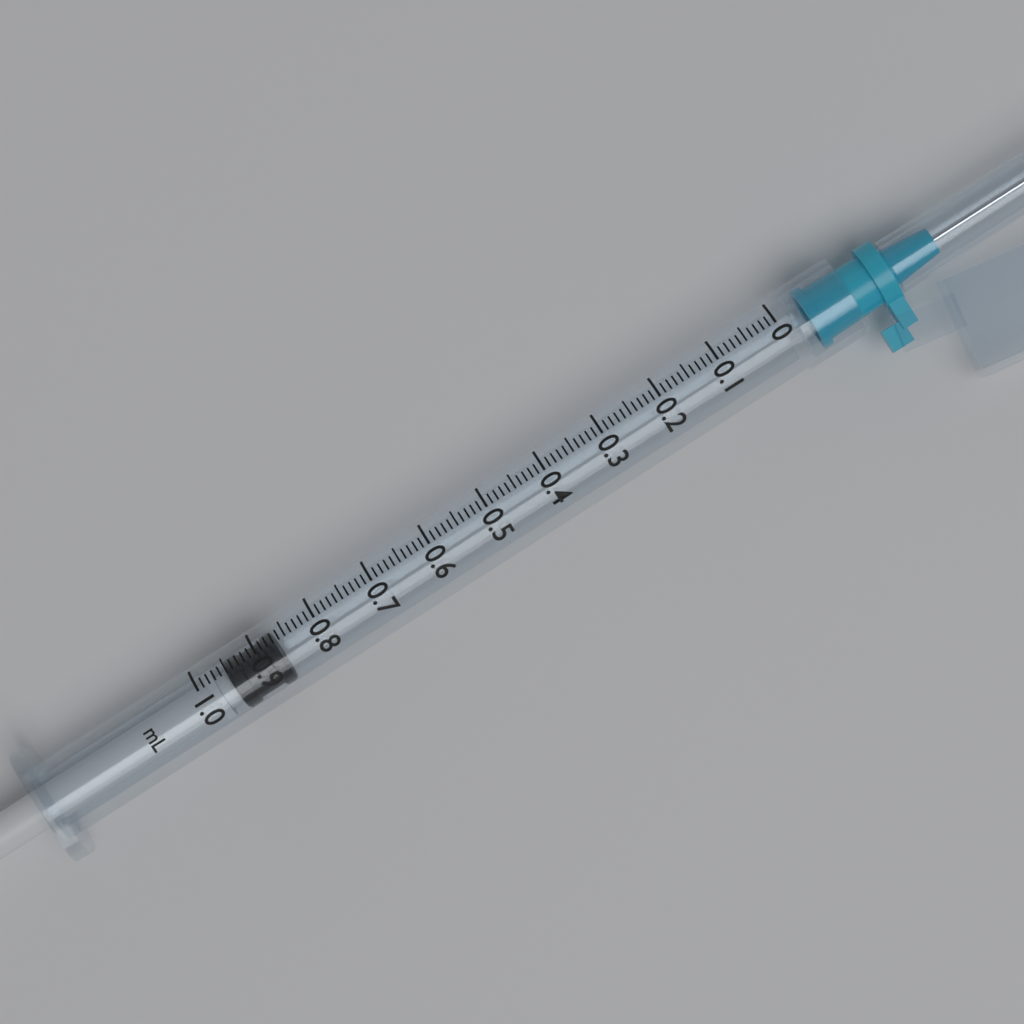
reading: 0.87 ml
